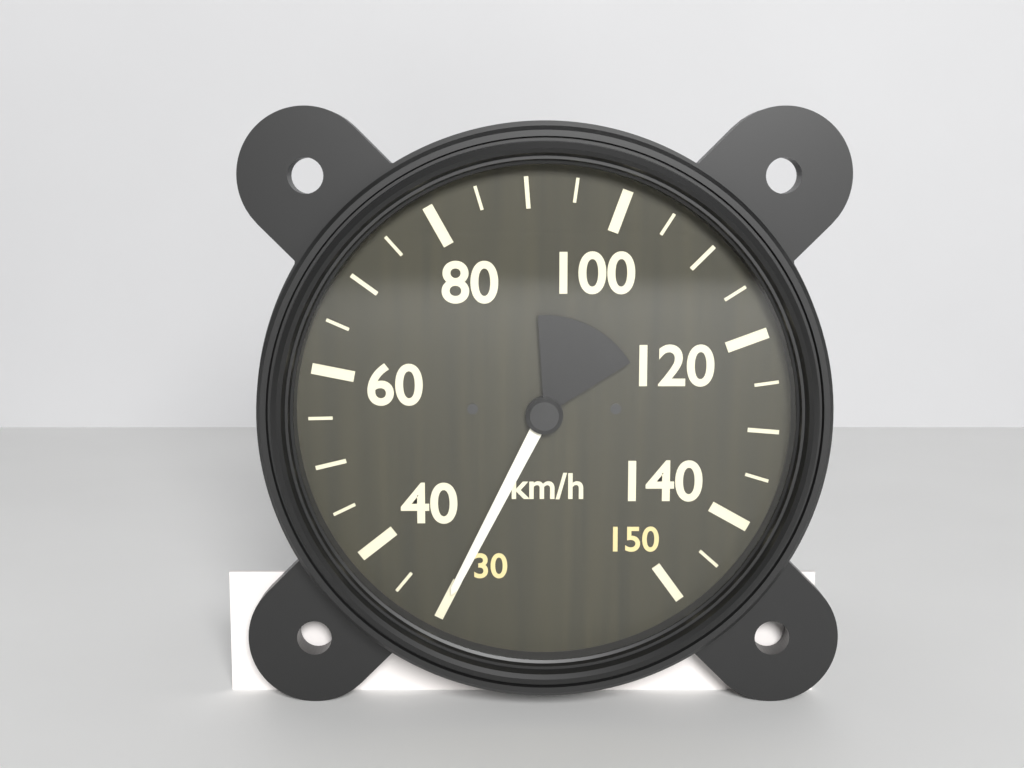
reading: 30 km/h
